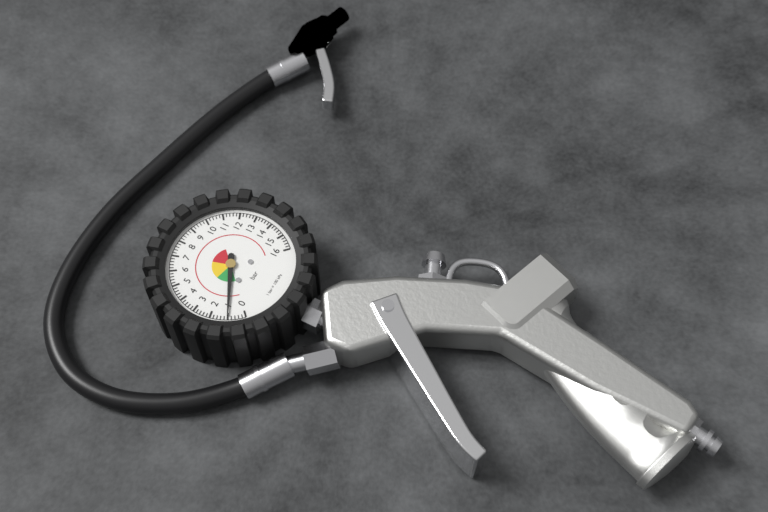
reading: 1.0 bar
